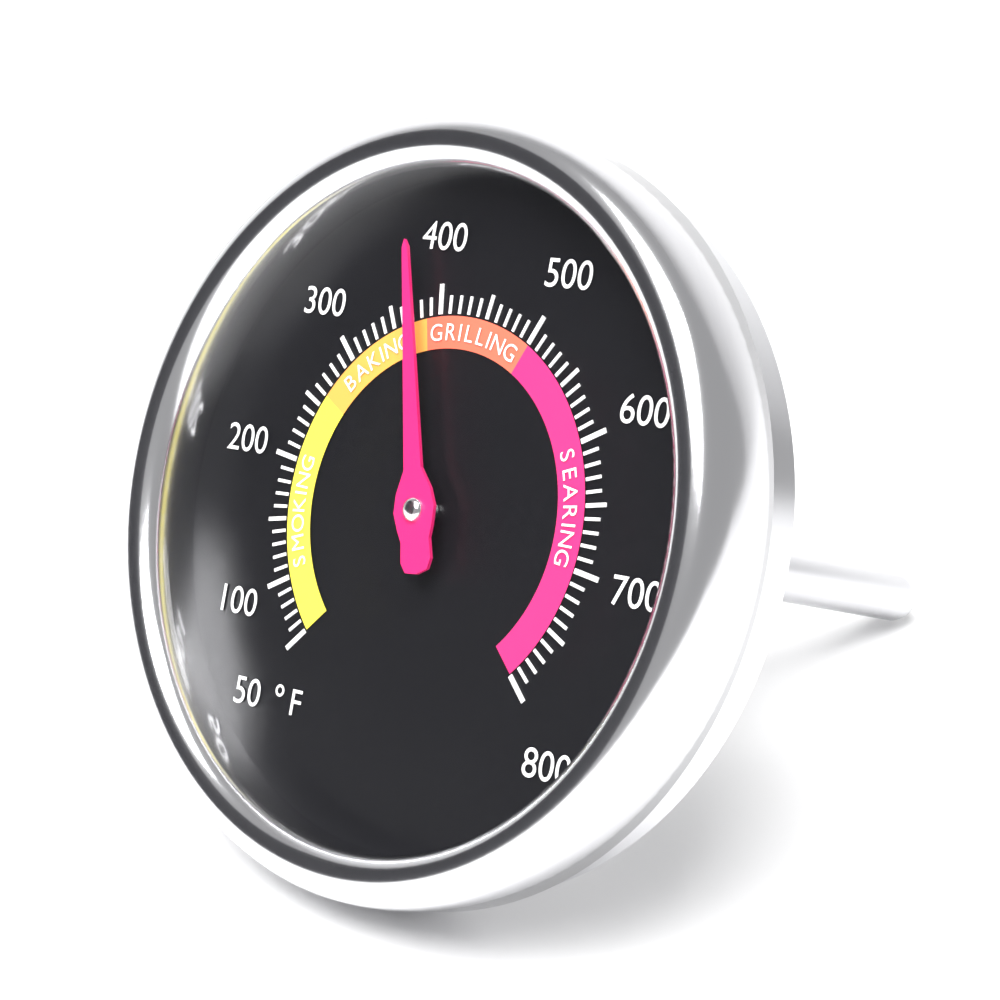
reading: 380 °F
